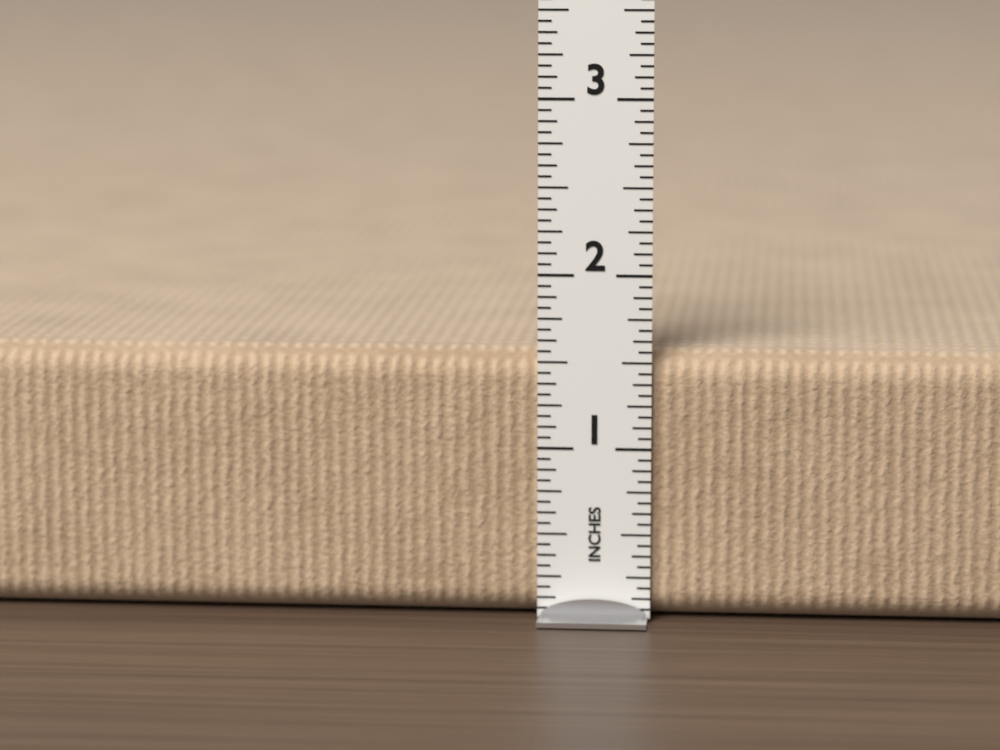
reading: 1.5625 in
